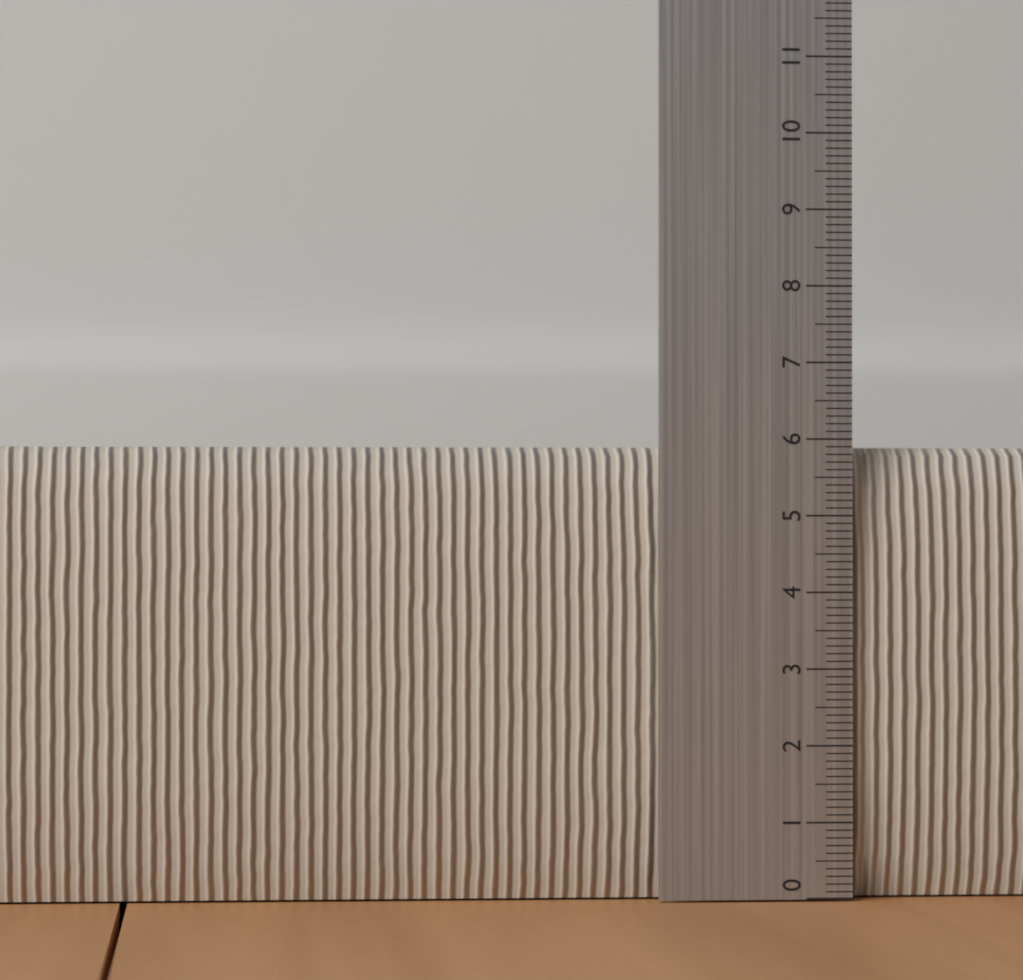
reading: 5.9 (no unit)
